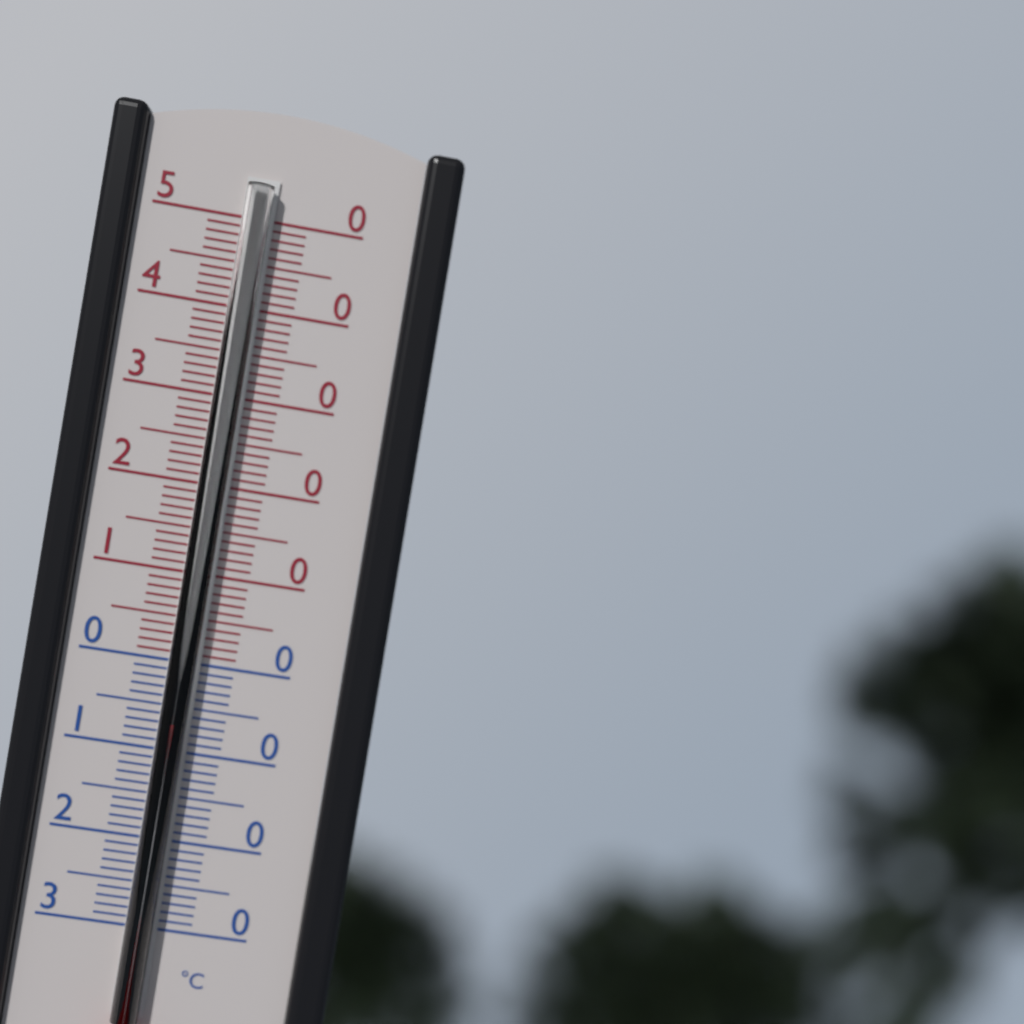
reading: -6 °C
